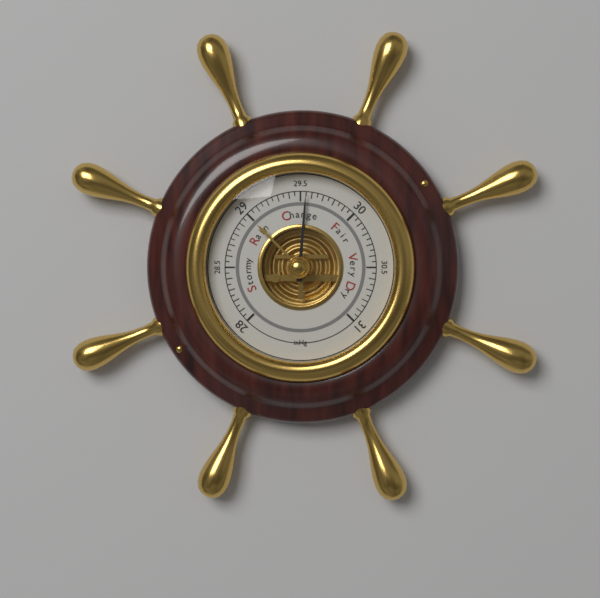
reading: 29.55 inHg
